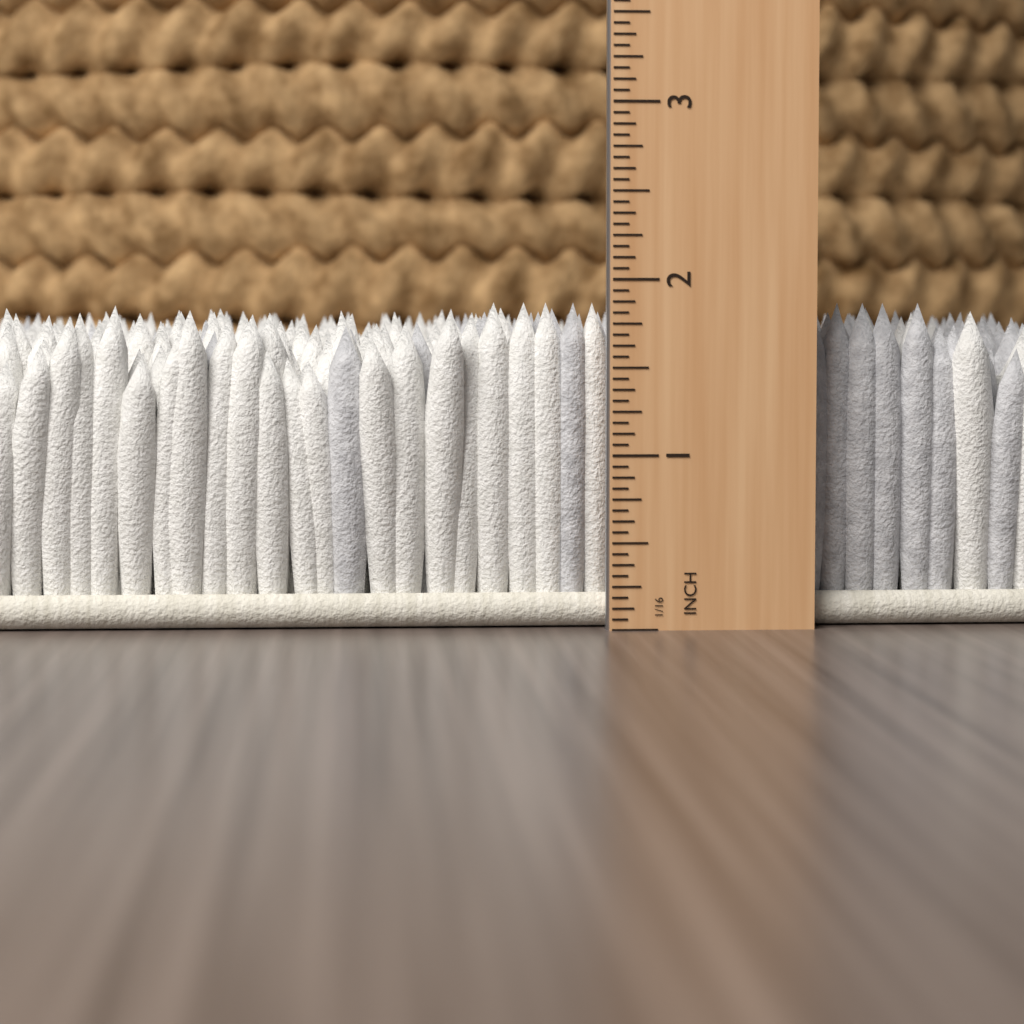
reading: 1.8750 in
